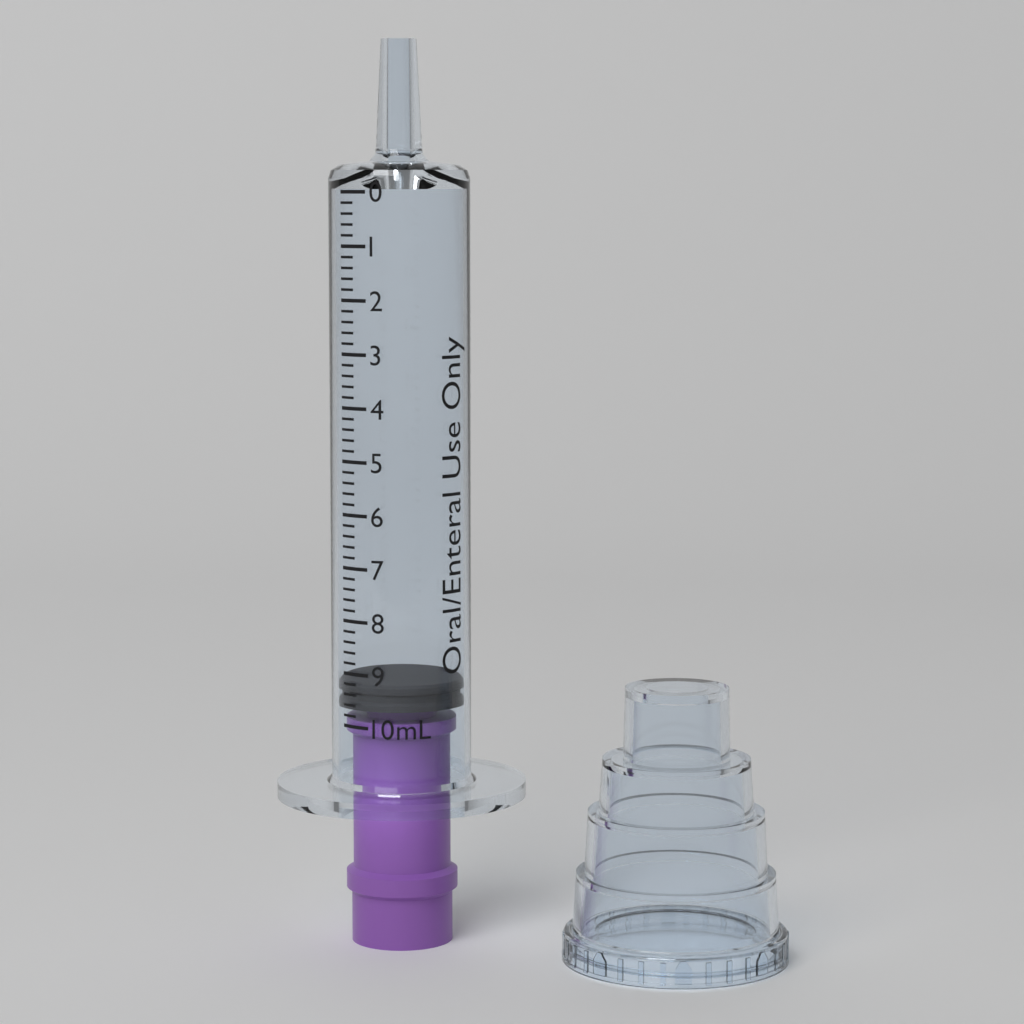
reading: 9.2 mL
